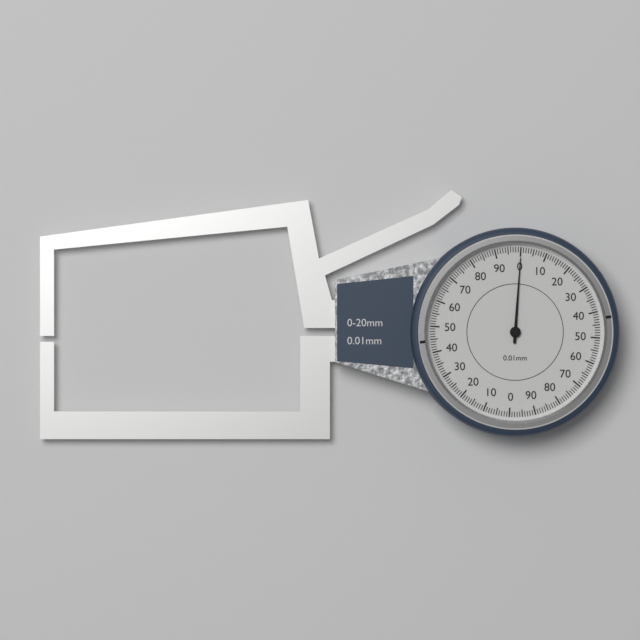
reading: 0.00 mm
